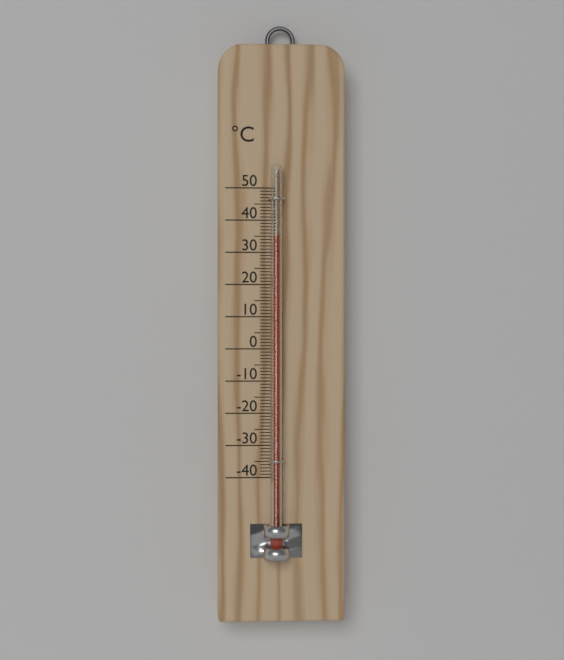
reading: 35 °C
